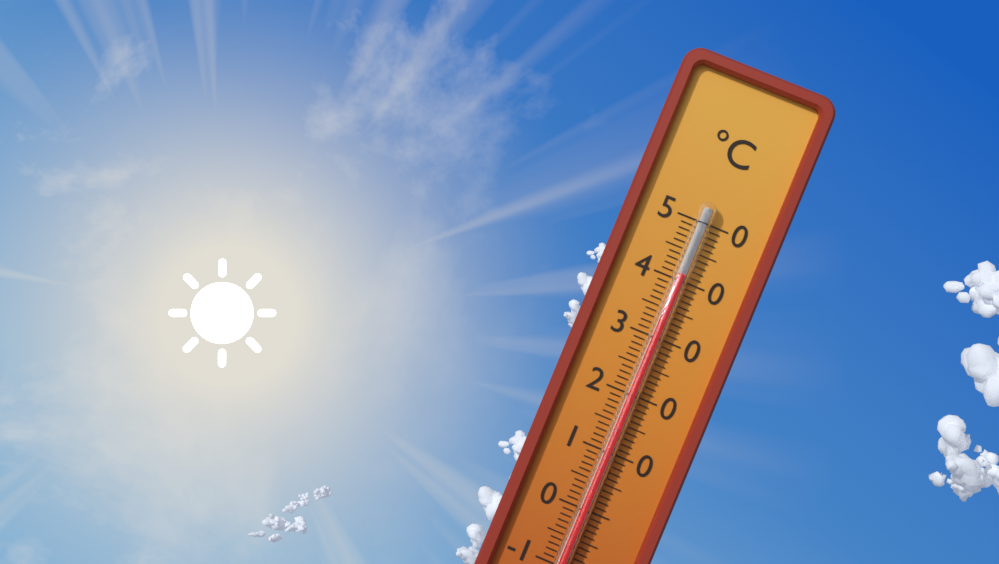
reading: 41 °C
